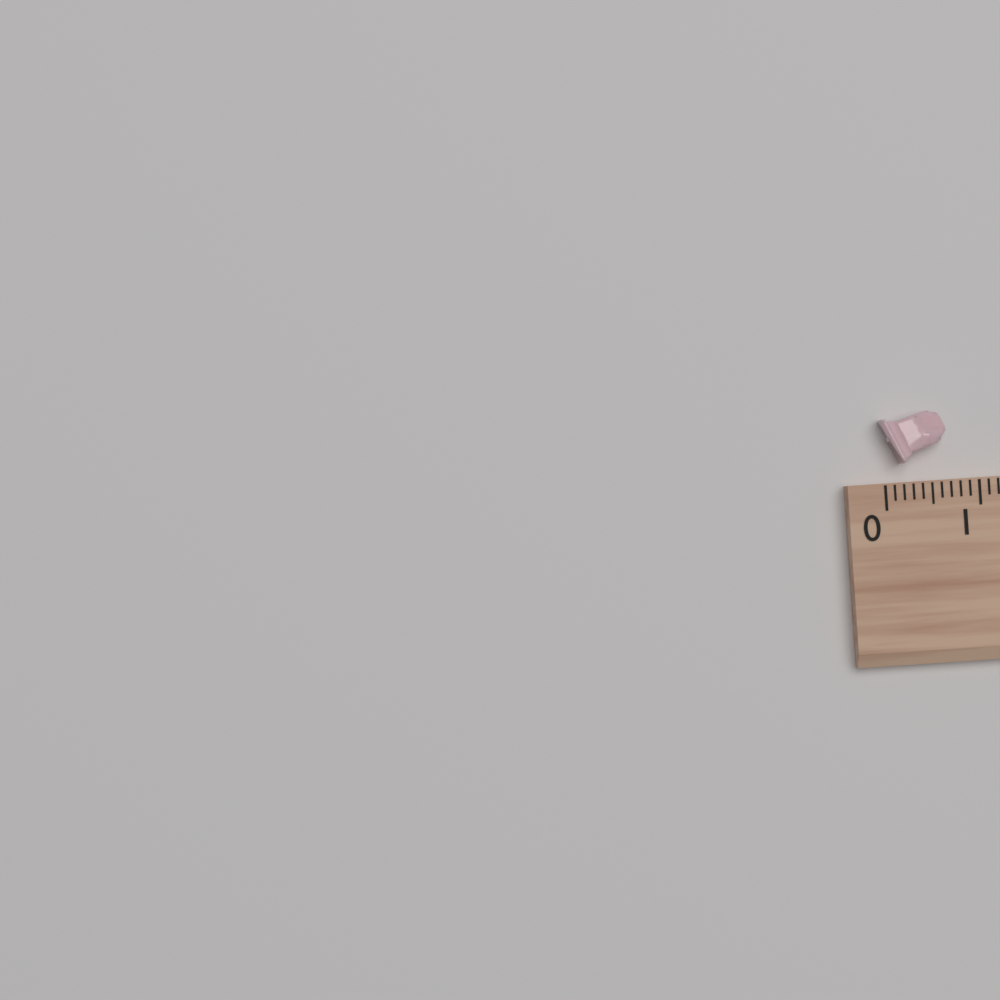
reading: 0.7 (no unit)
